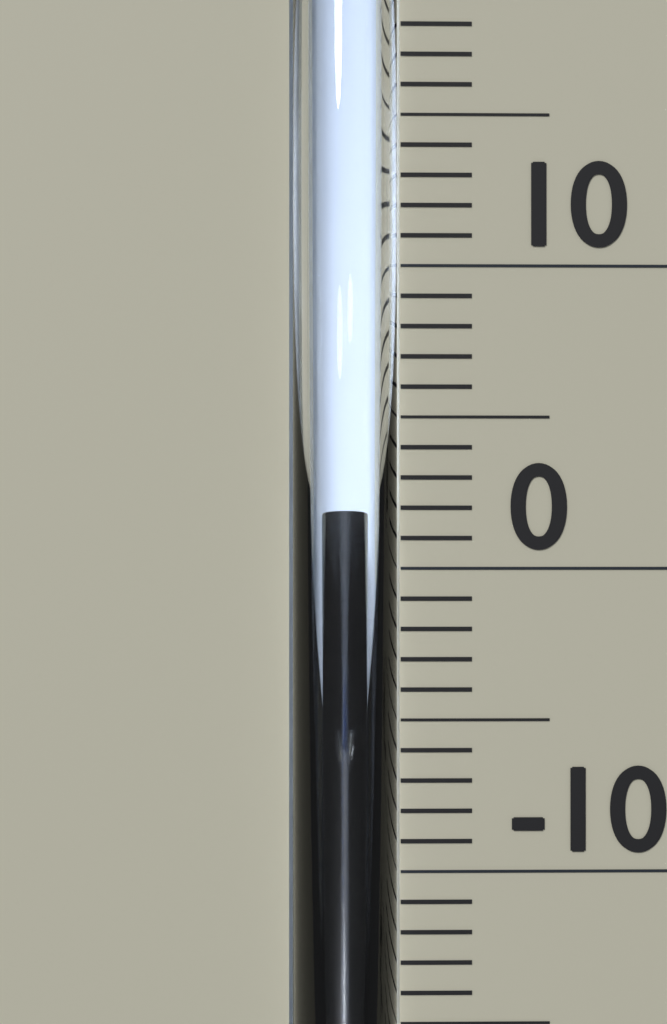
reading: 2 °C
